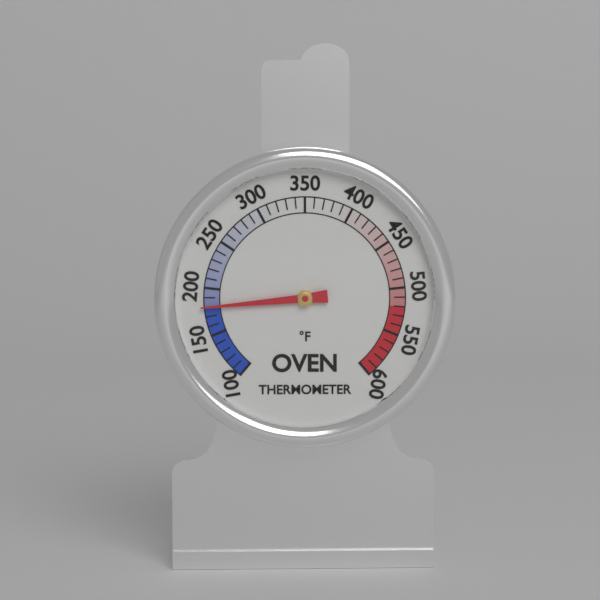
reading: 180 °F
